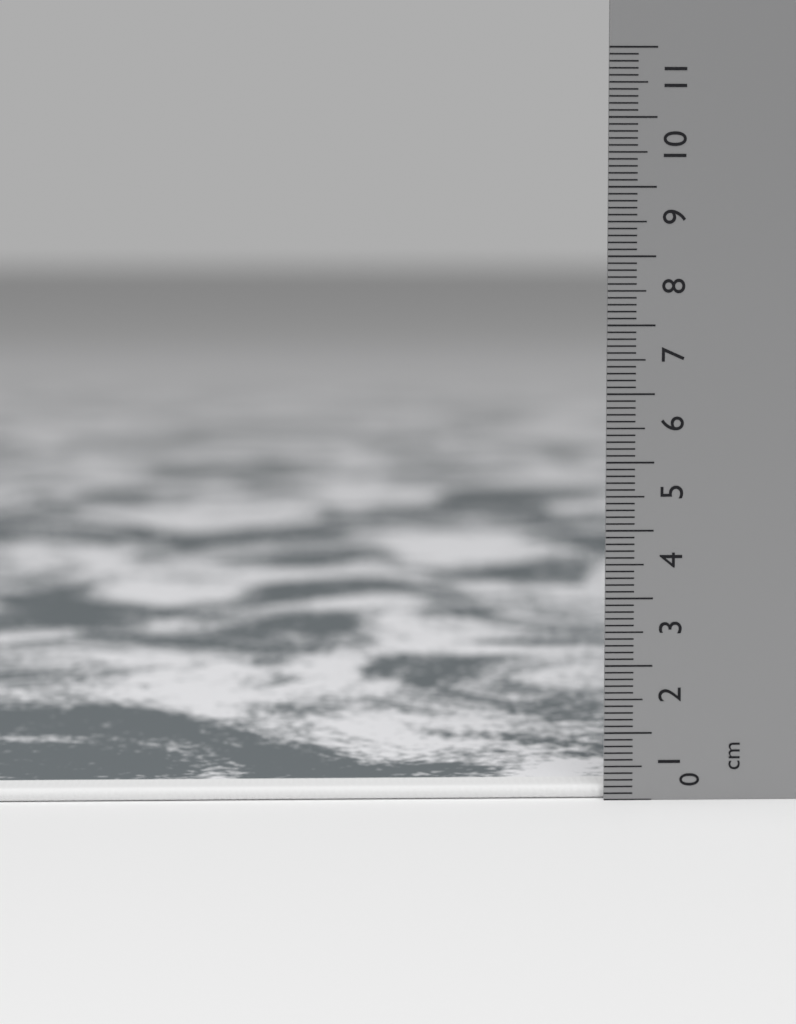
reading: 0.2 cm
